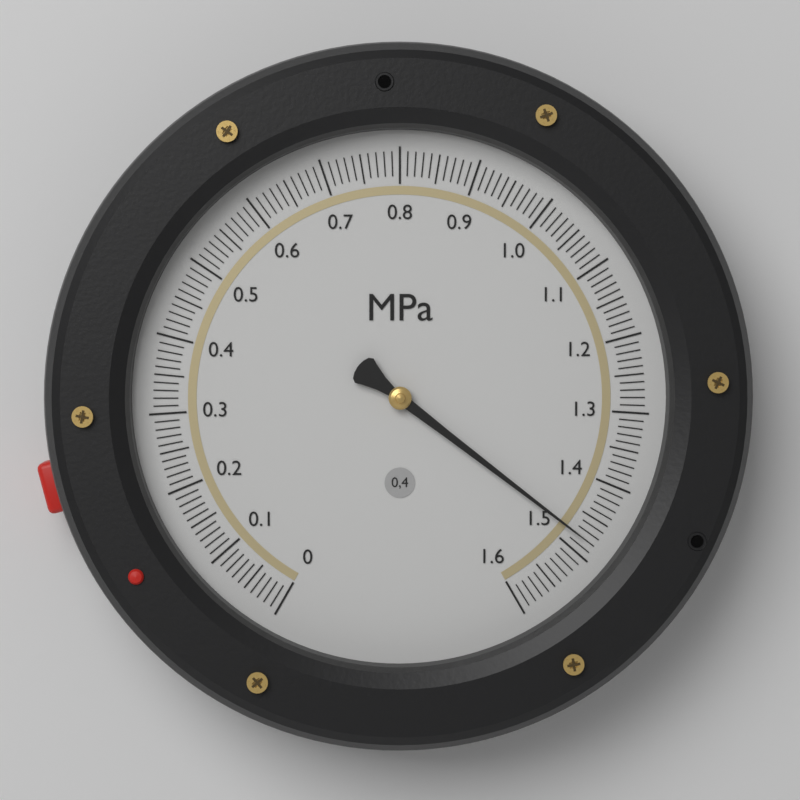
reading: 1.48 MPa
